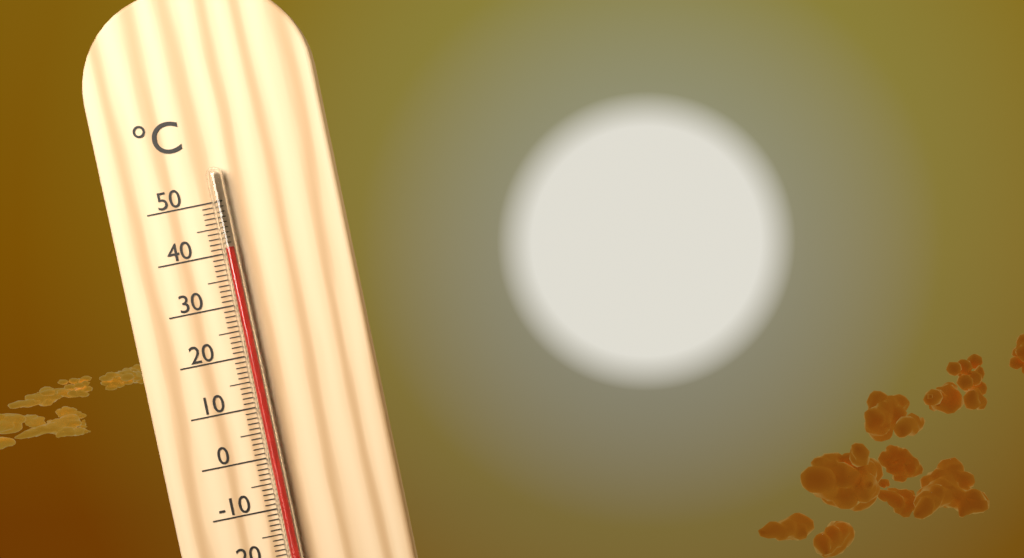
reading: 41 °C
